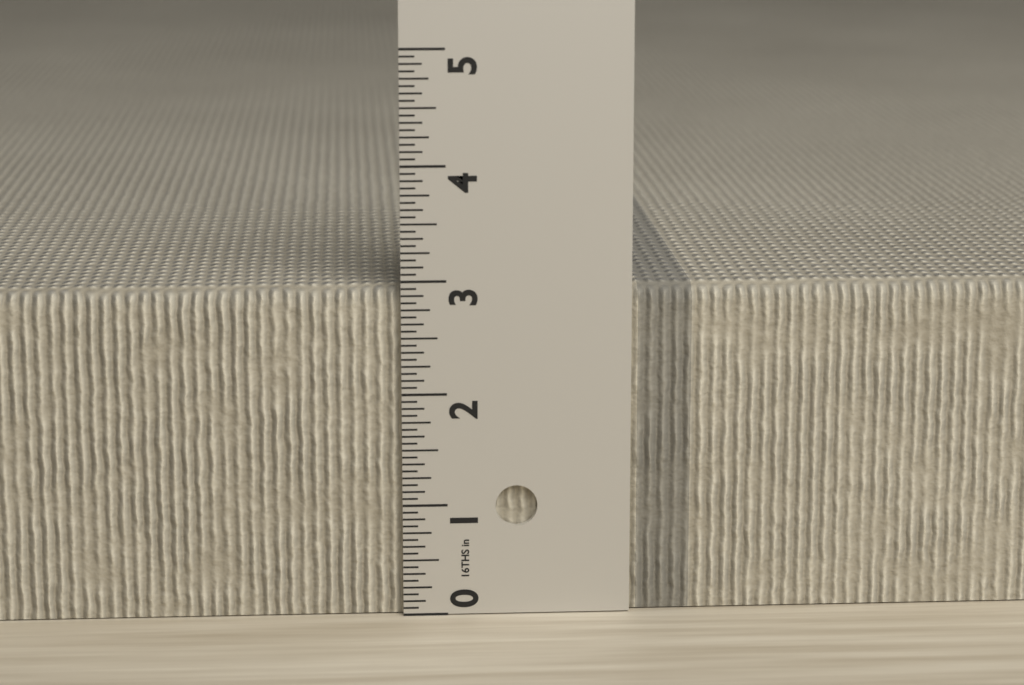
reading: 2.9375 in
